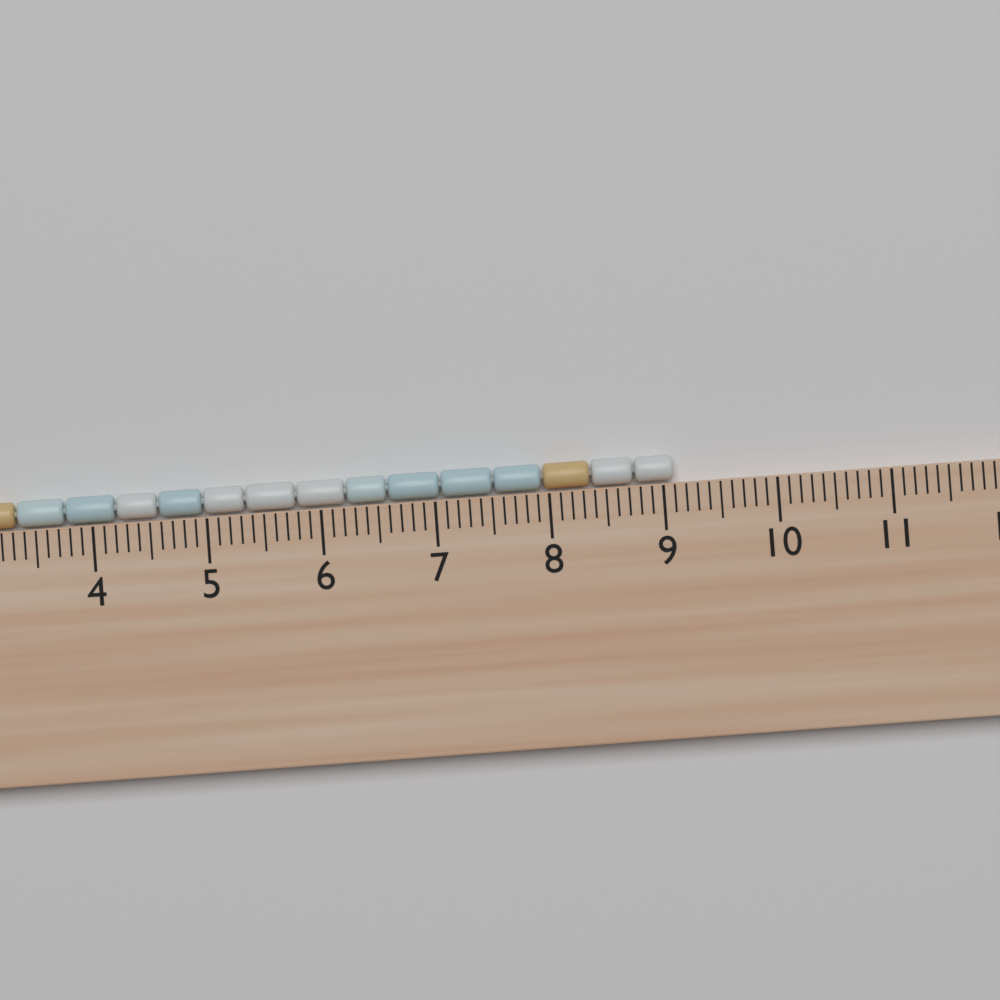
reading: 9.1 cm
